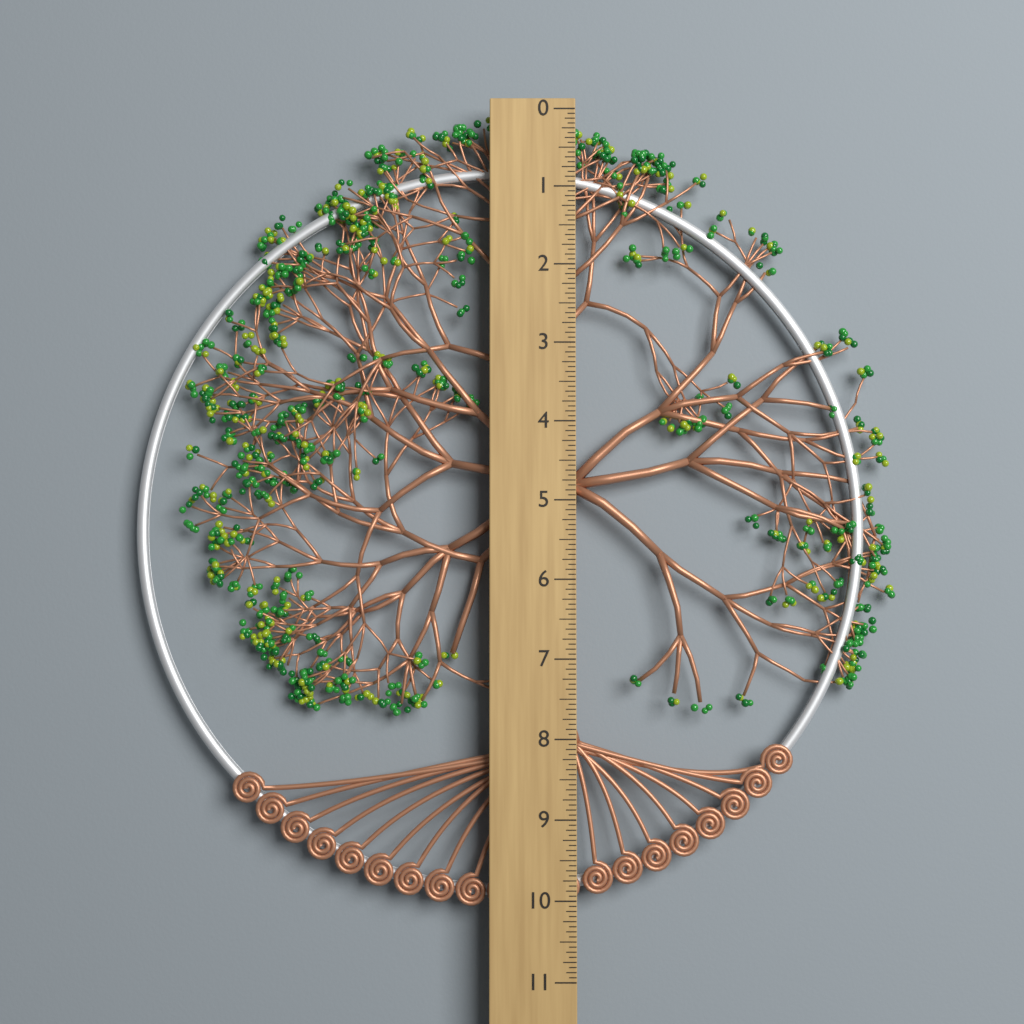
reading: 10.1250 (no unit)
